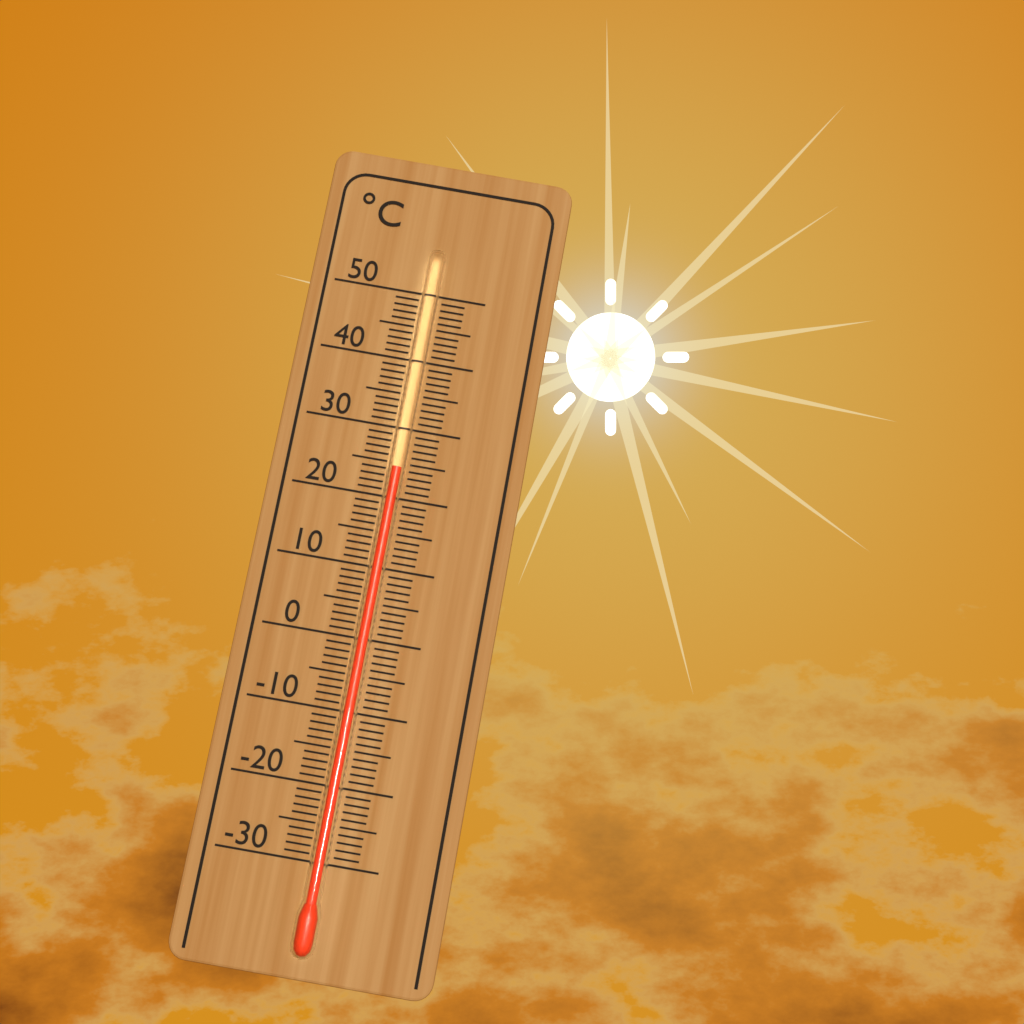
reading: 24 °C
